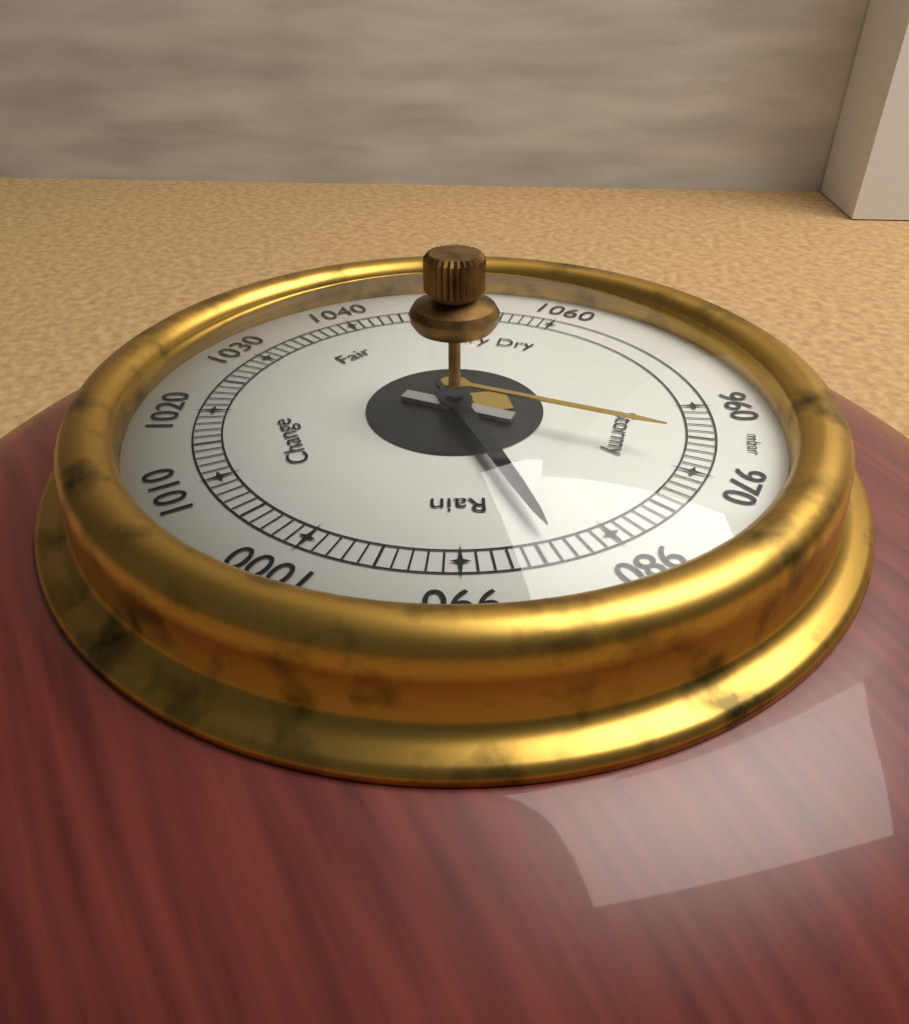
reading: 984 mbar
